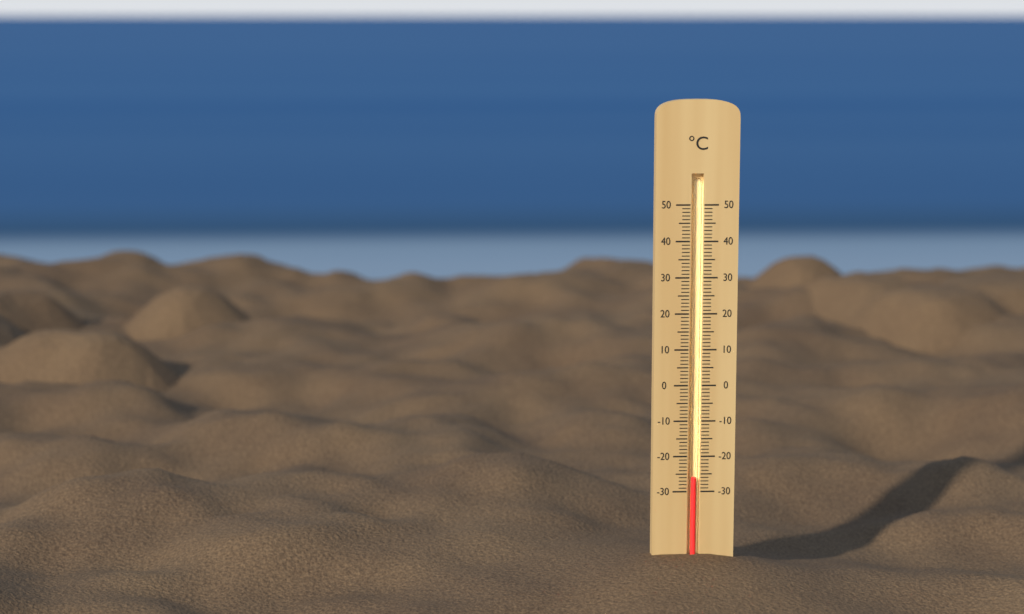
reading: -26 °C
